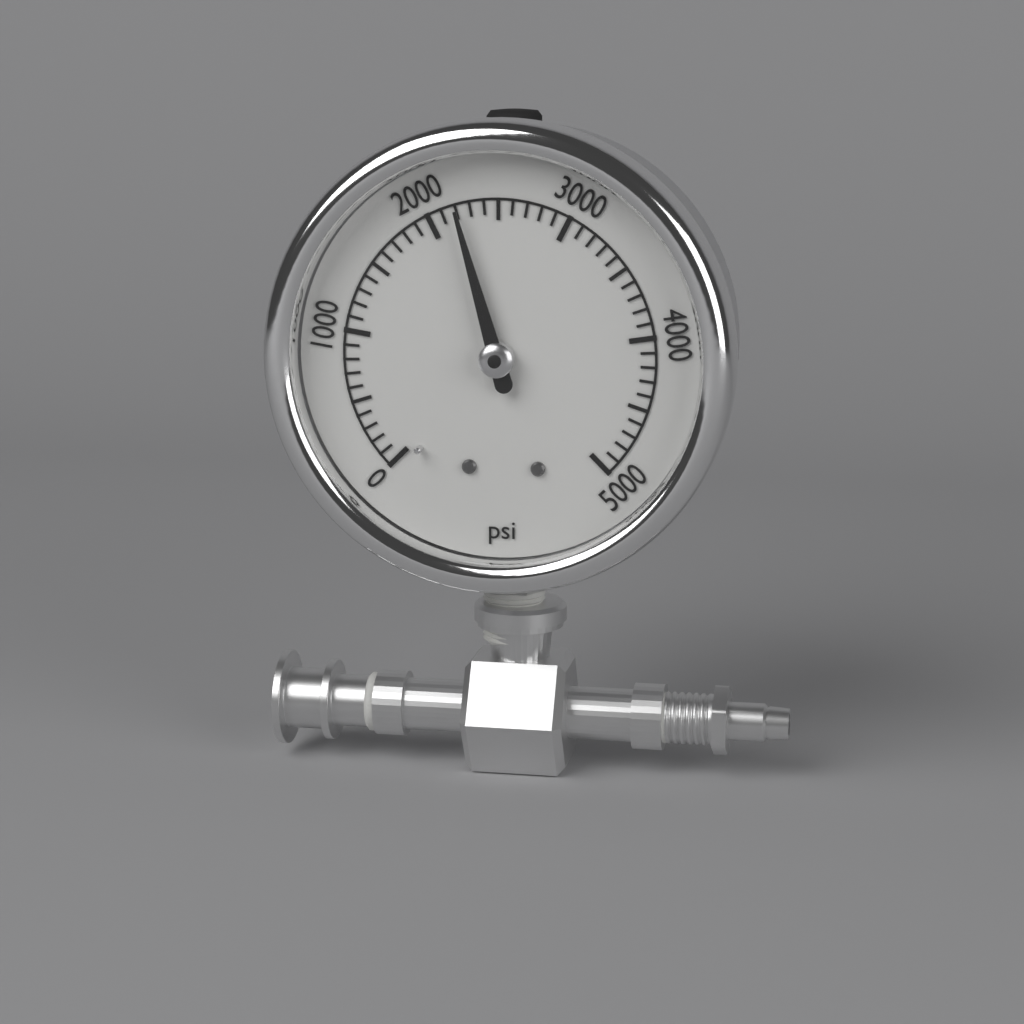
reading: 2200 psi
